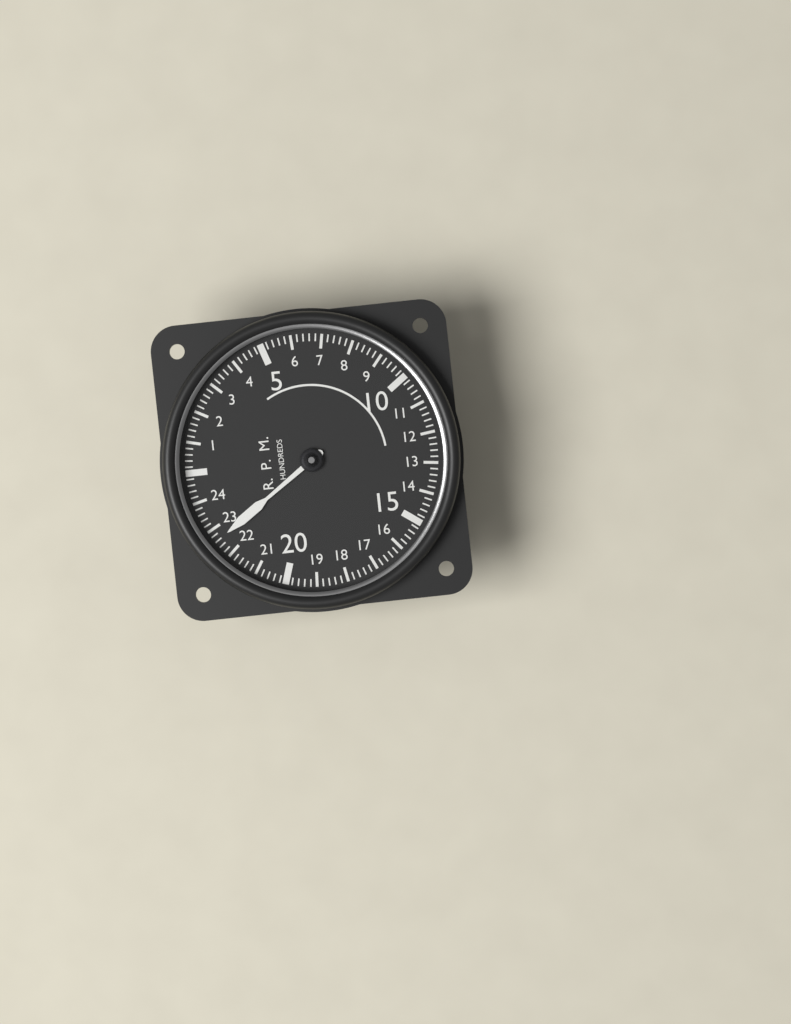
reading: 22.6 RPM x100
